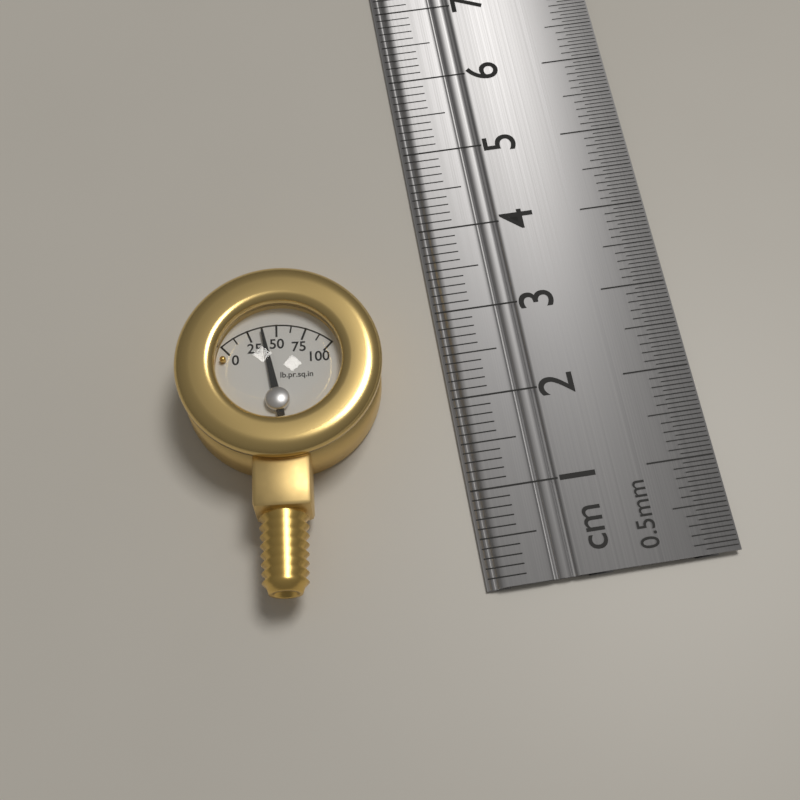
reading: 37.5 psi
